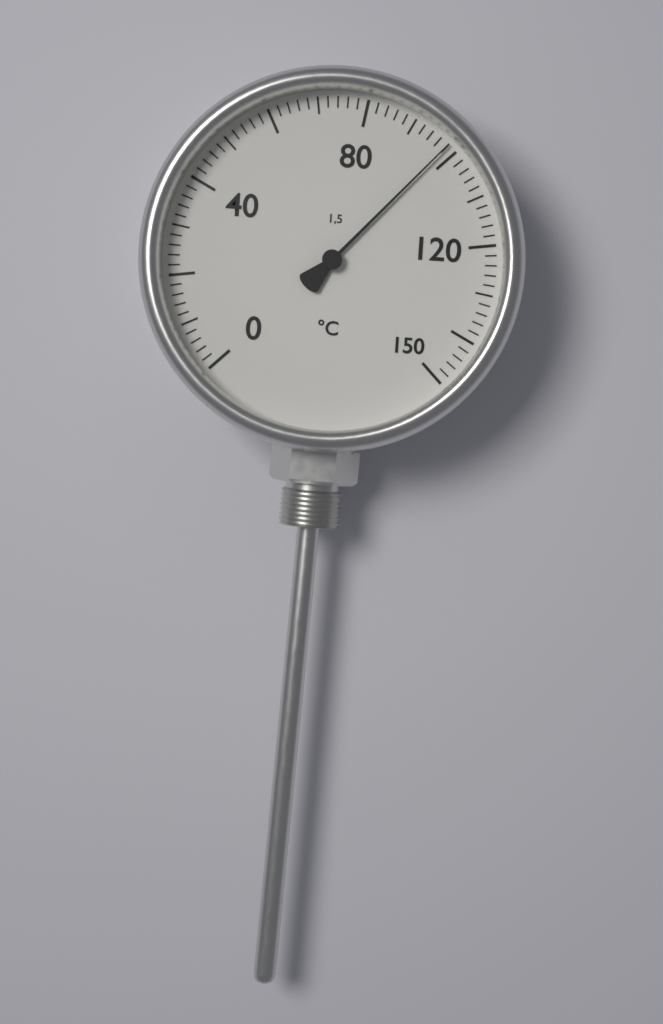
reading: 98 °C
